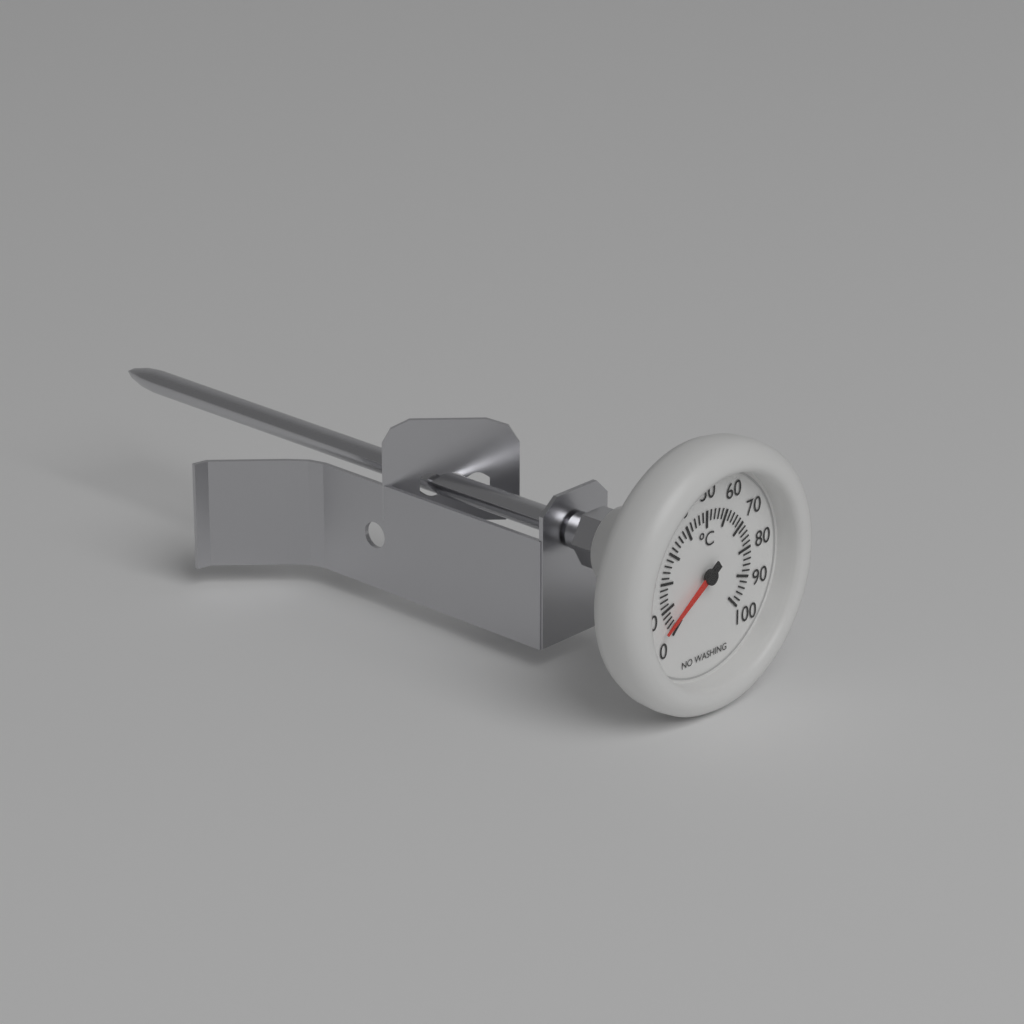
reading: 4 °C
